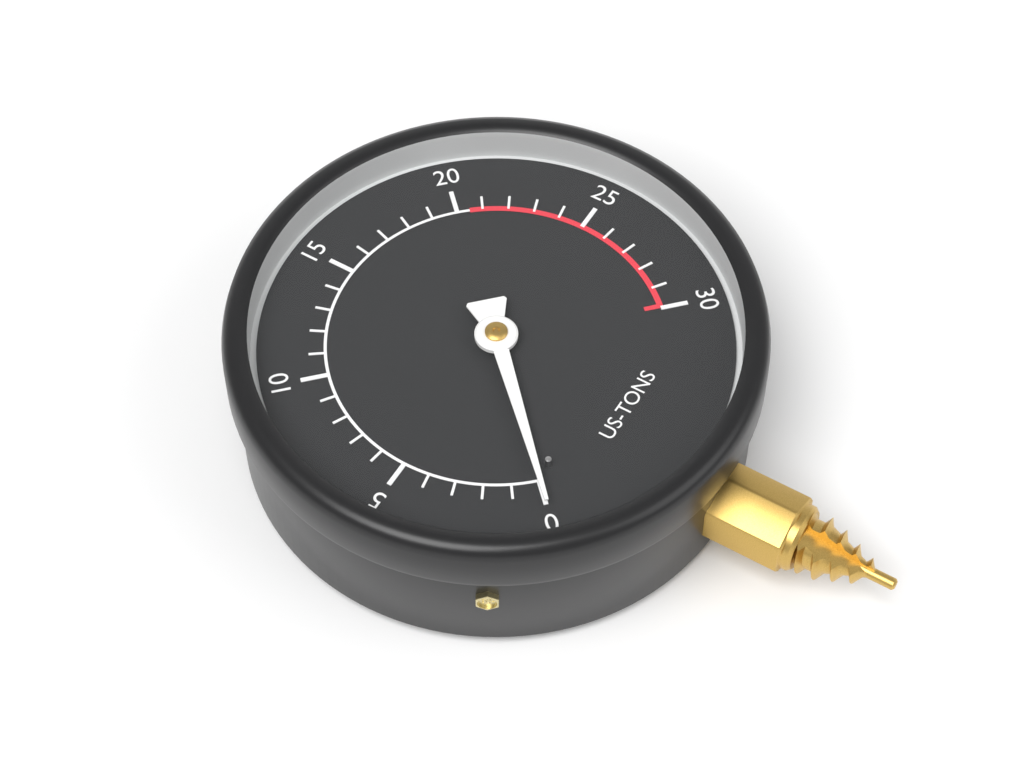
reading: 0 US-TONS
